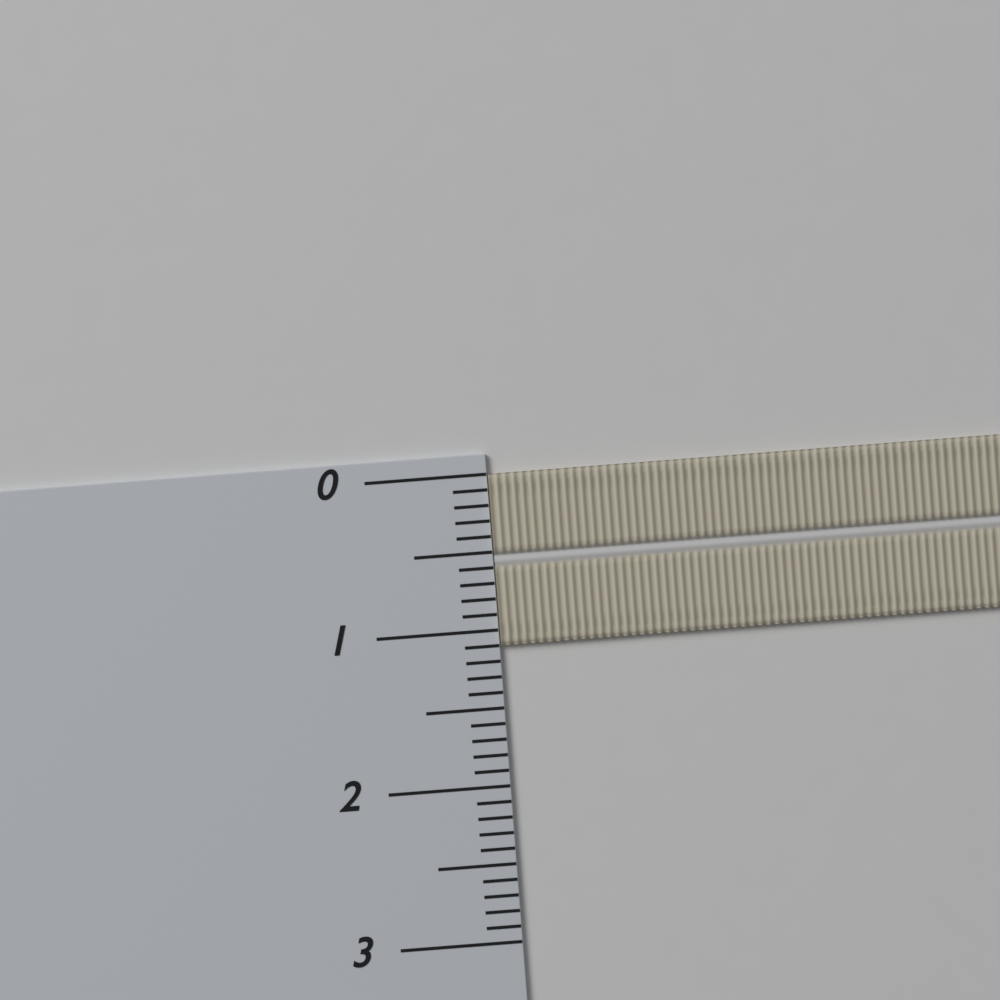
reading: 1.1 (no unit)
